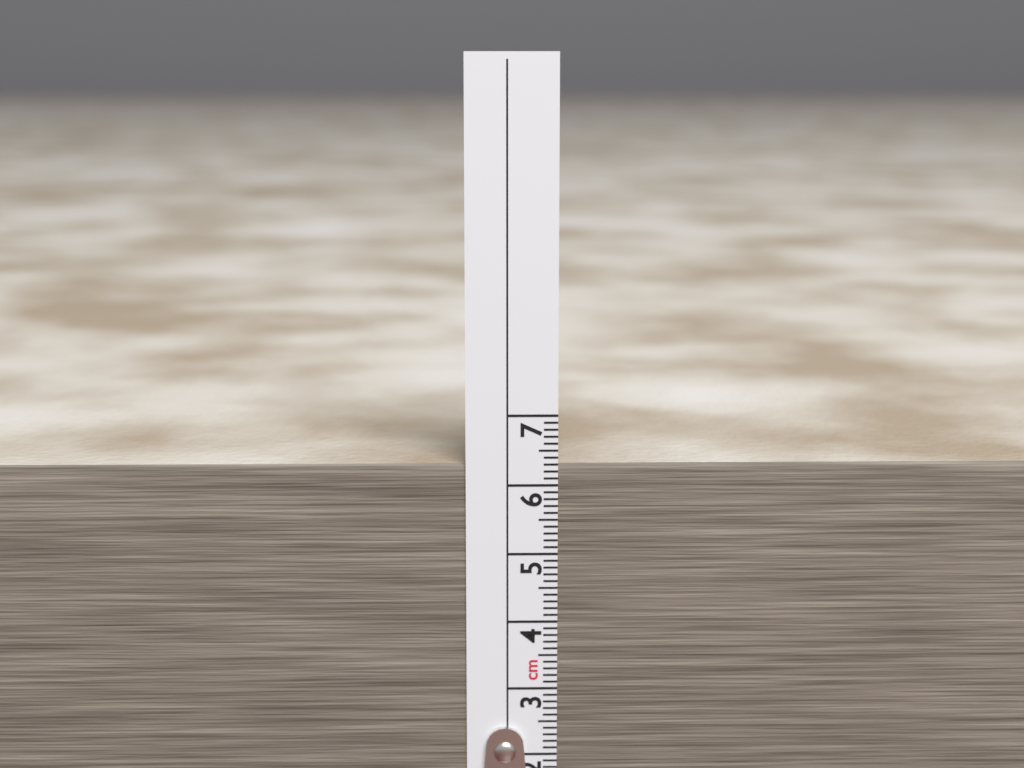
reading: 6.3 cm
